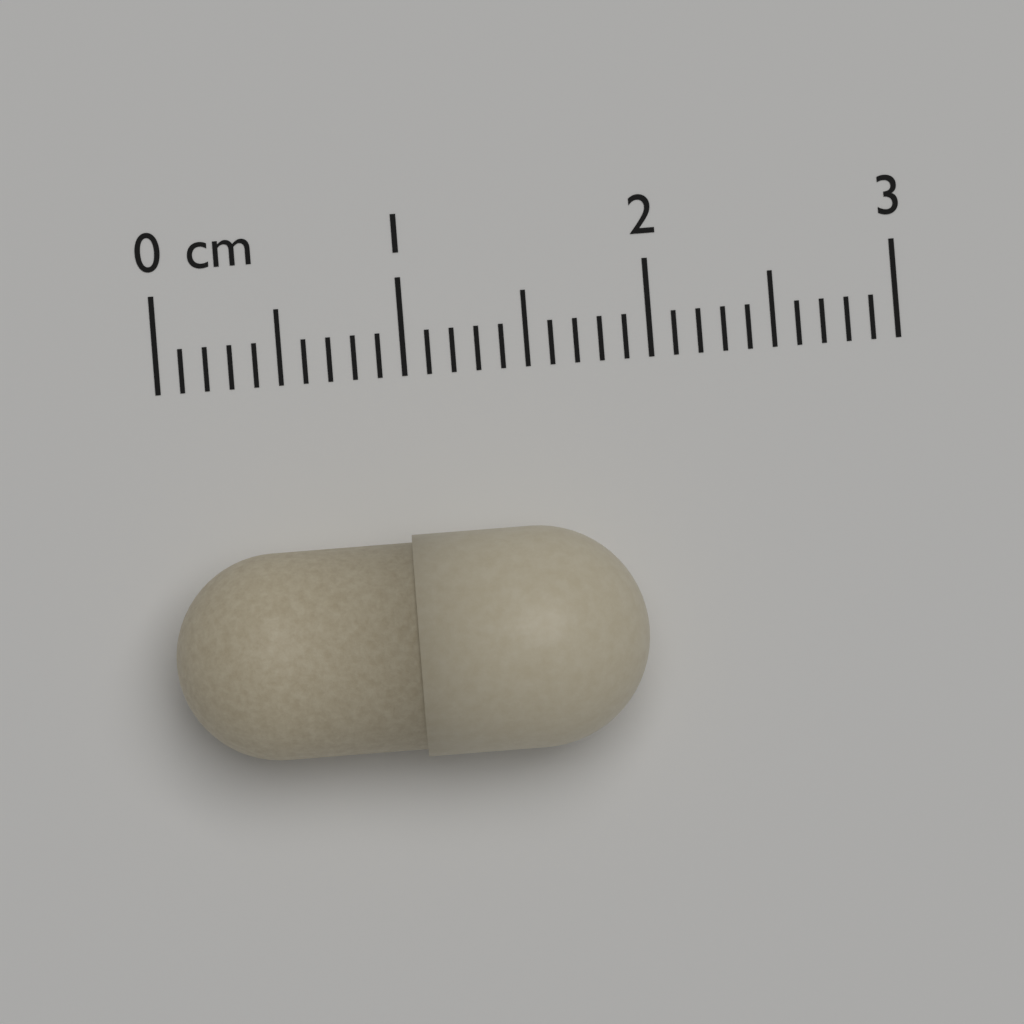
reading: 1.9 cm
